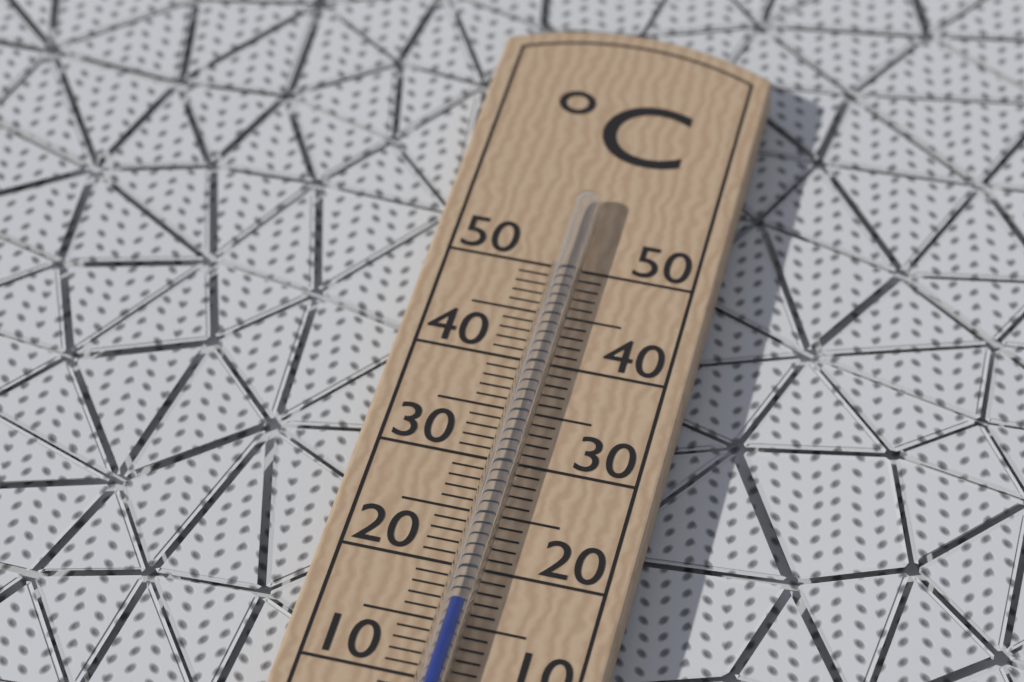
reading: 16 °C
